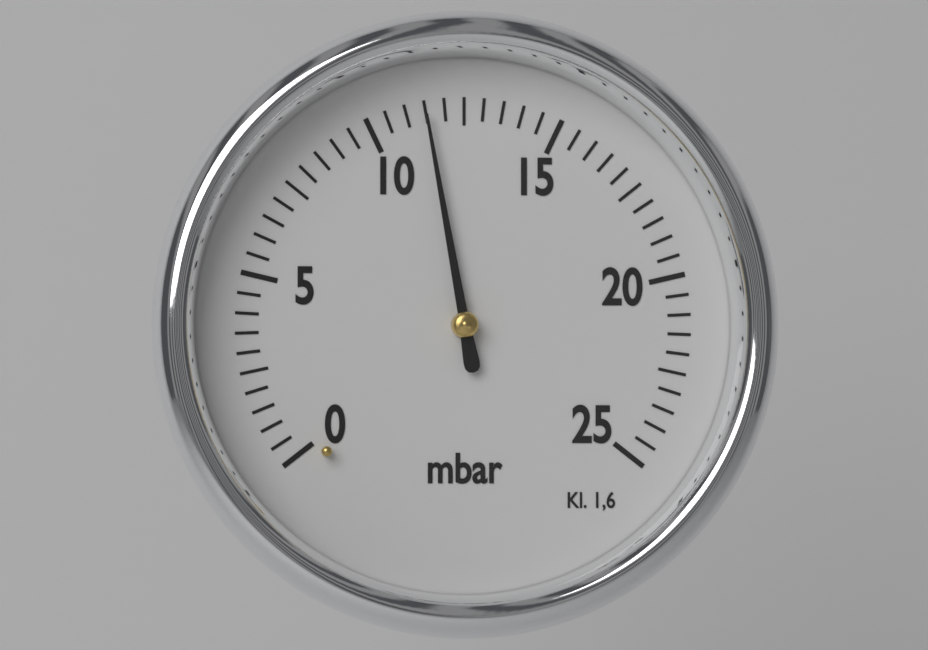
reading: 11.5 mbar
